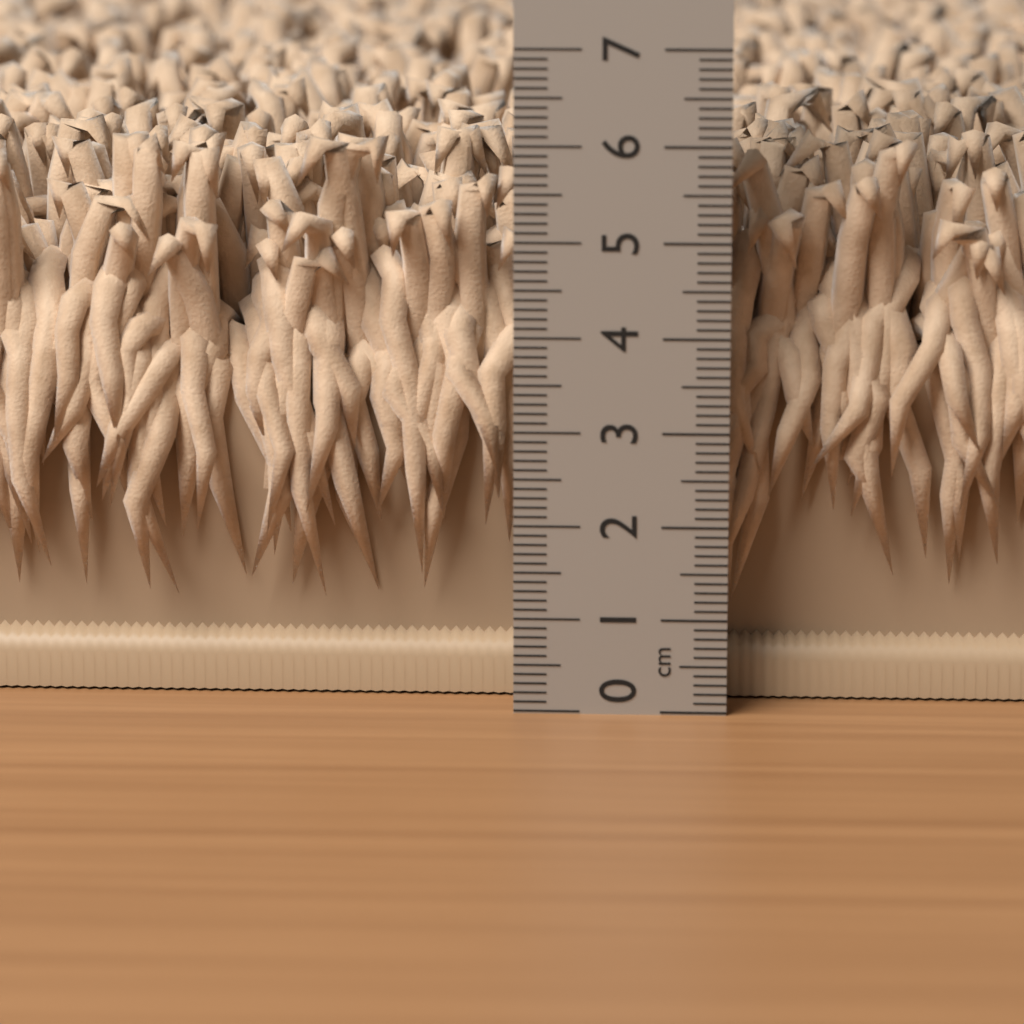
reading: 6.0 cm
